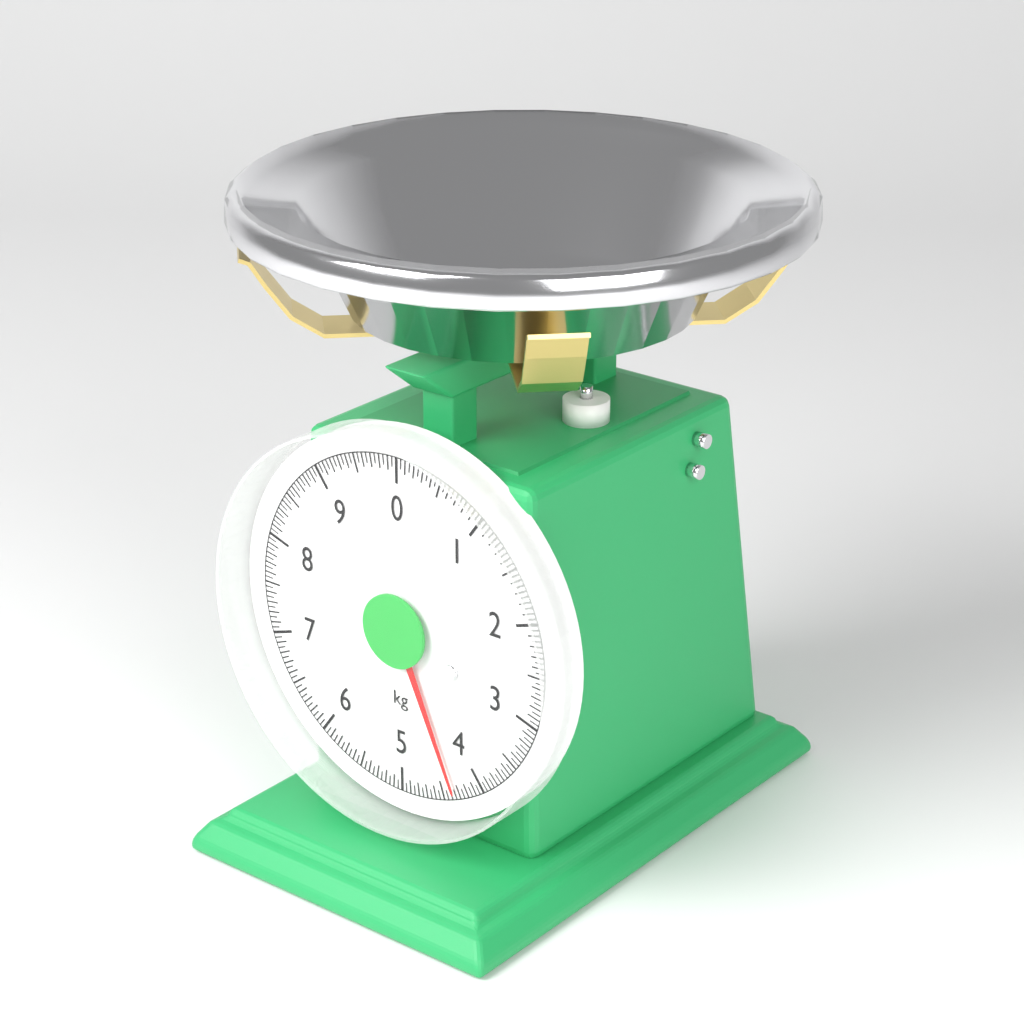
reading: 4.35 kg
